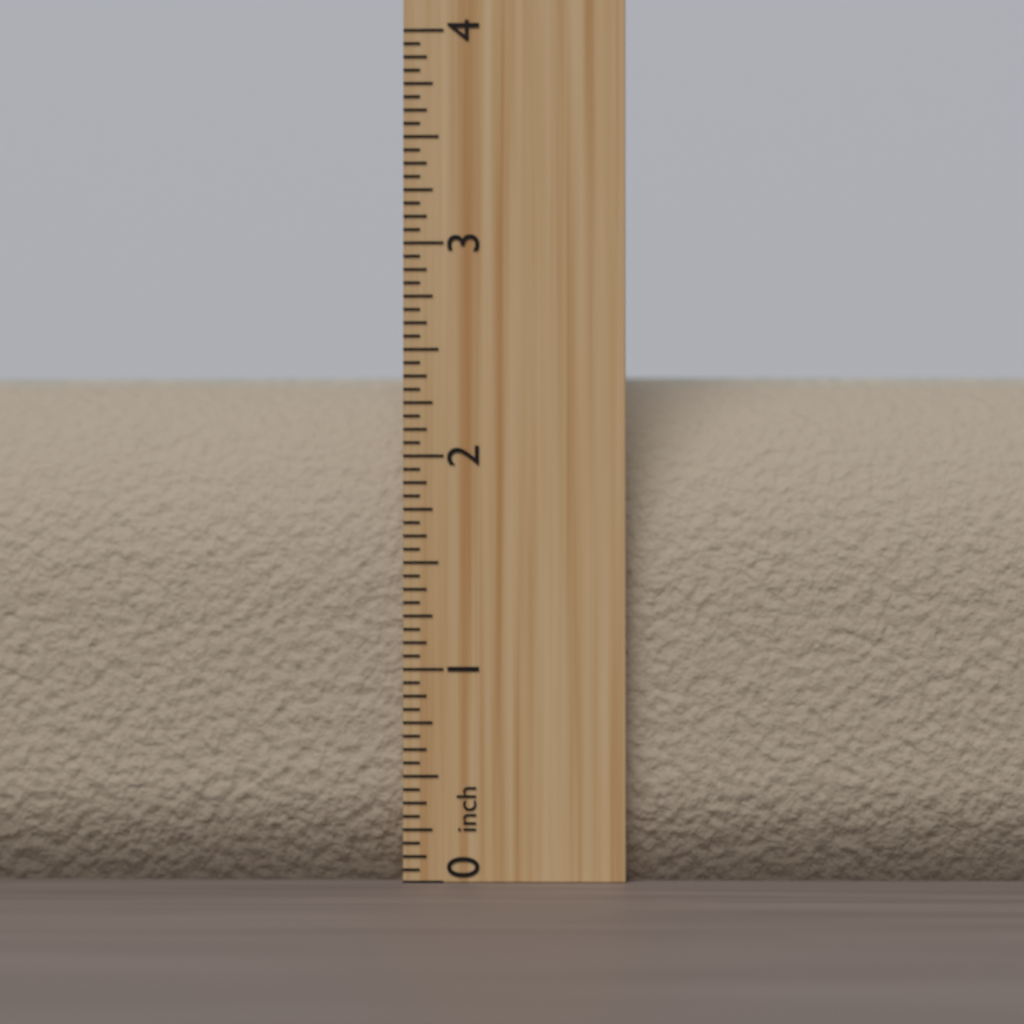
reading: 2.4375 inch
